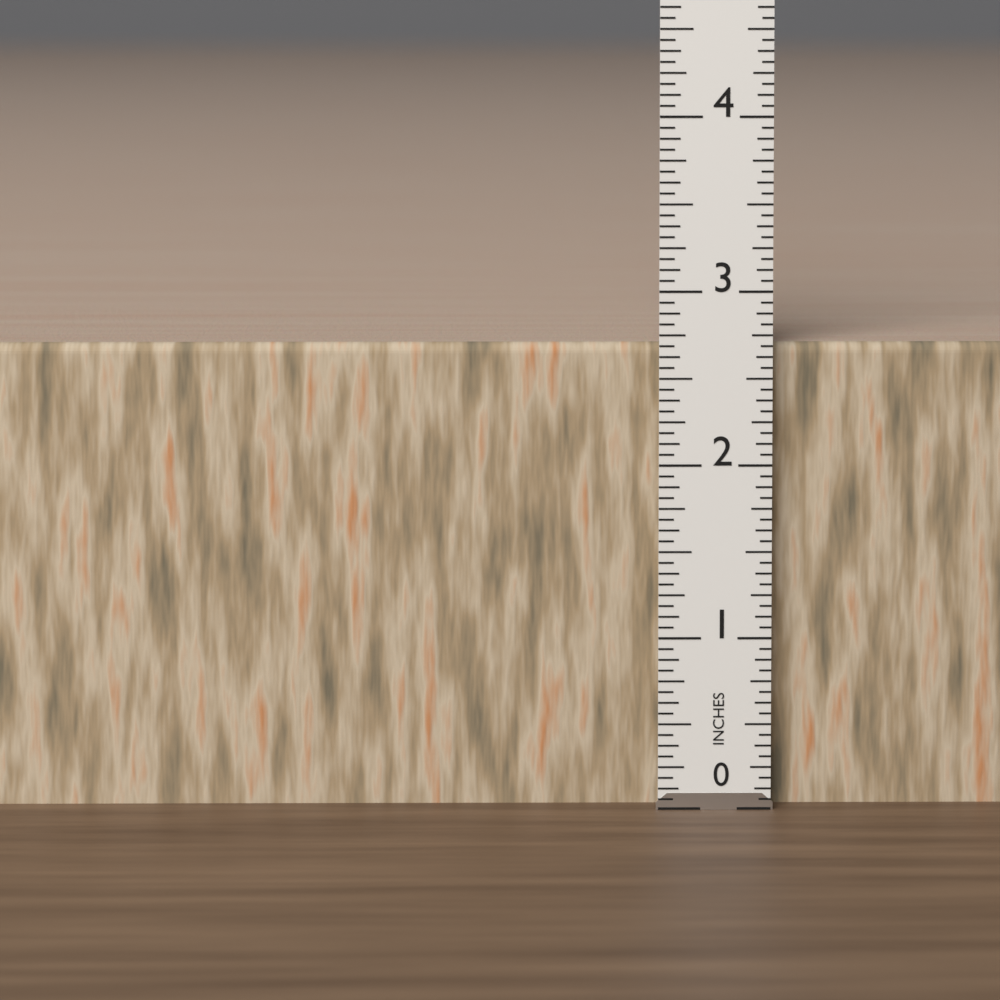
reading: 2.6875 in
